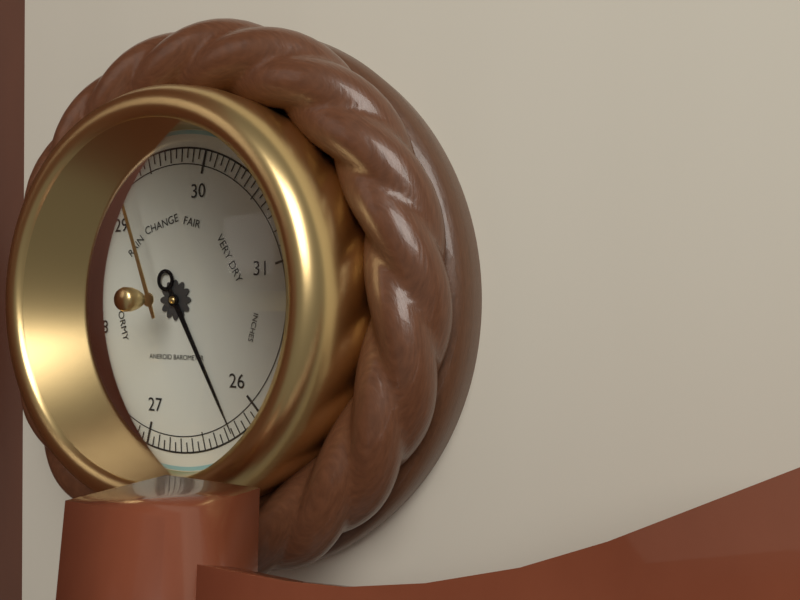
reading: 26.25 inHg
